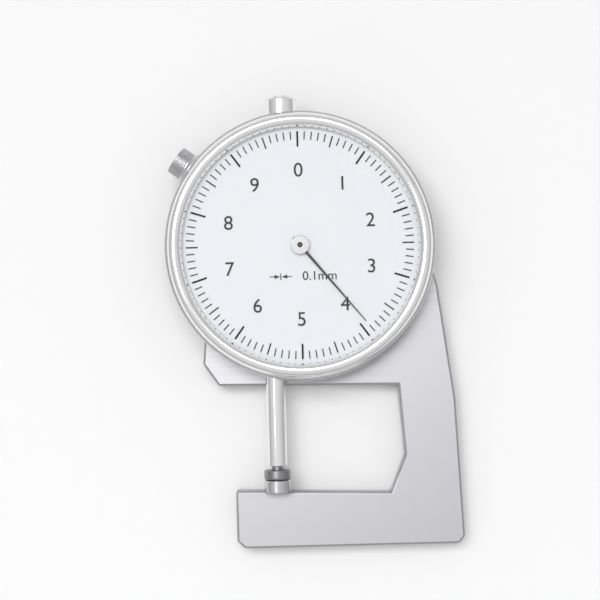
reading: 3.9 mm
